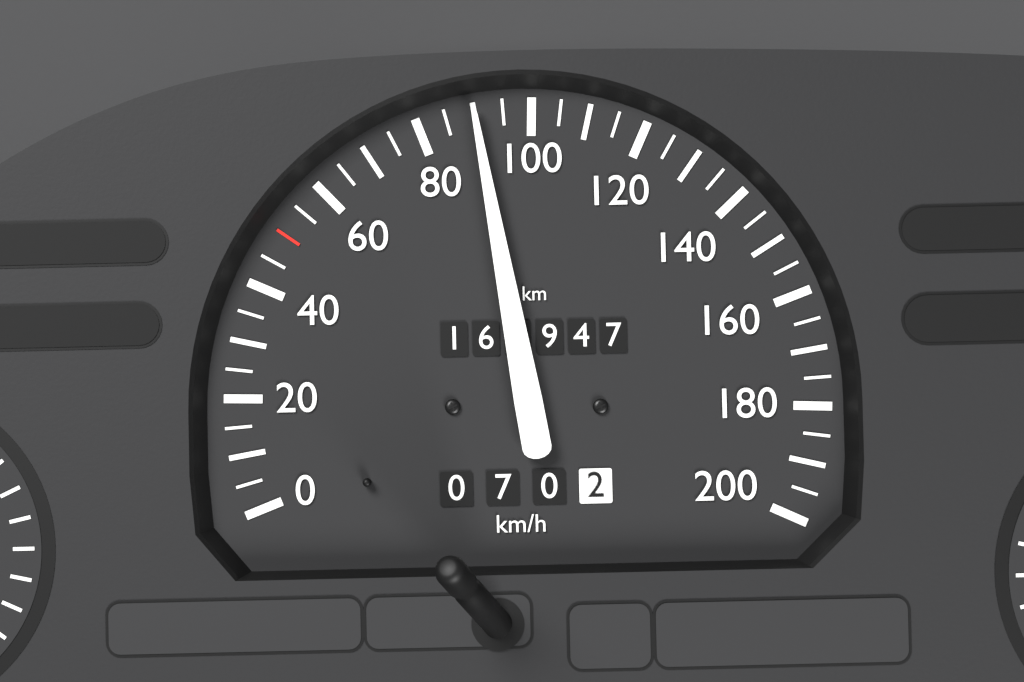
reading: 90 km/h
